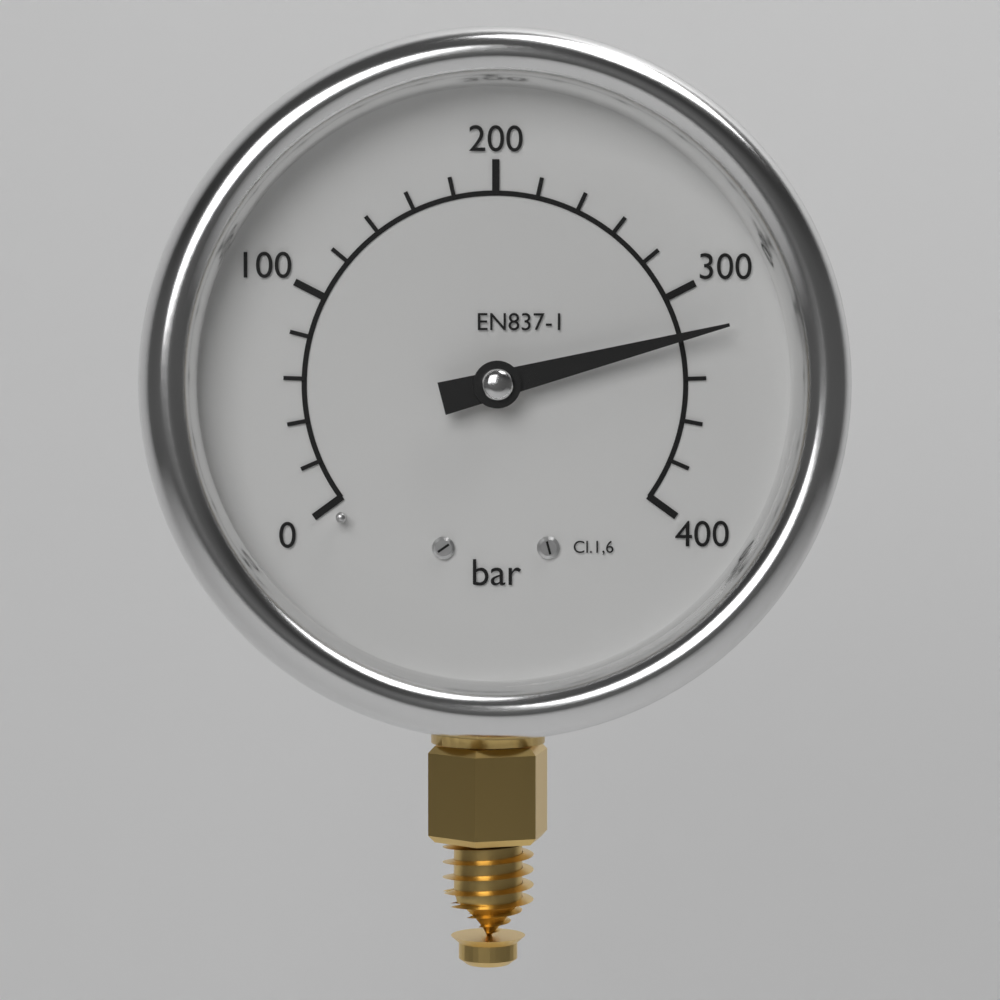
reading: 320 bar
